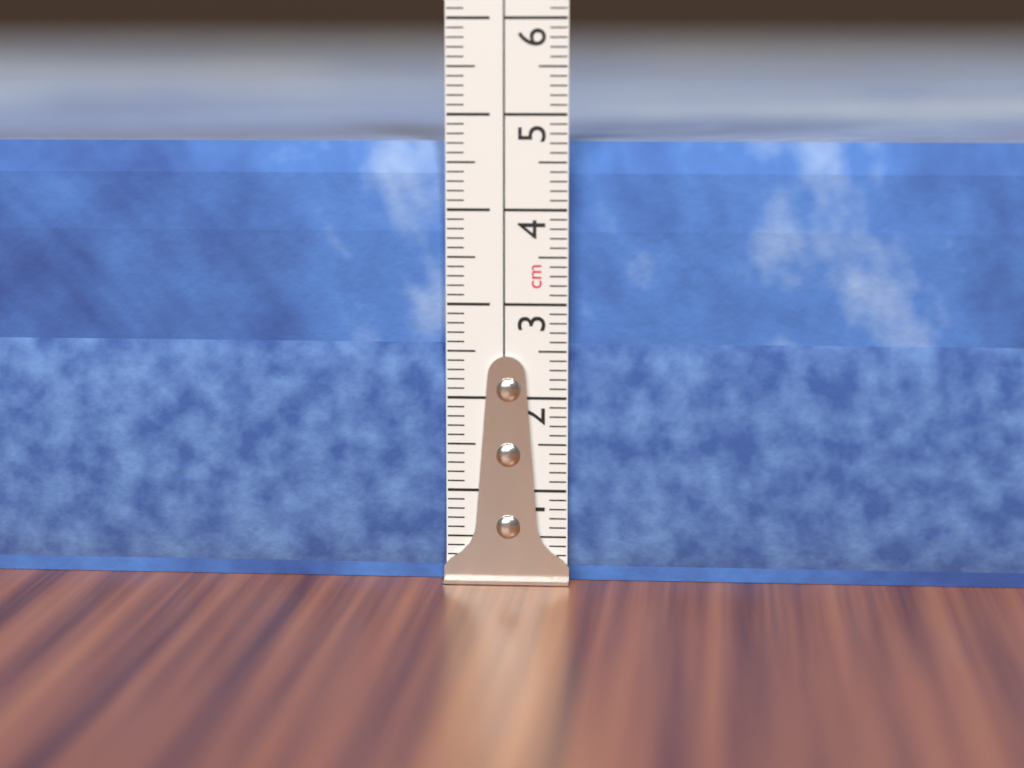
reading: 4.7 cm
